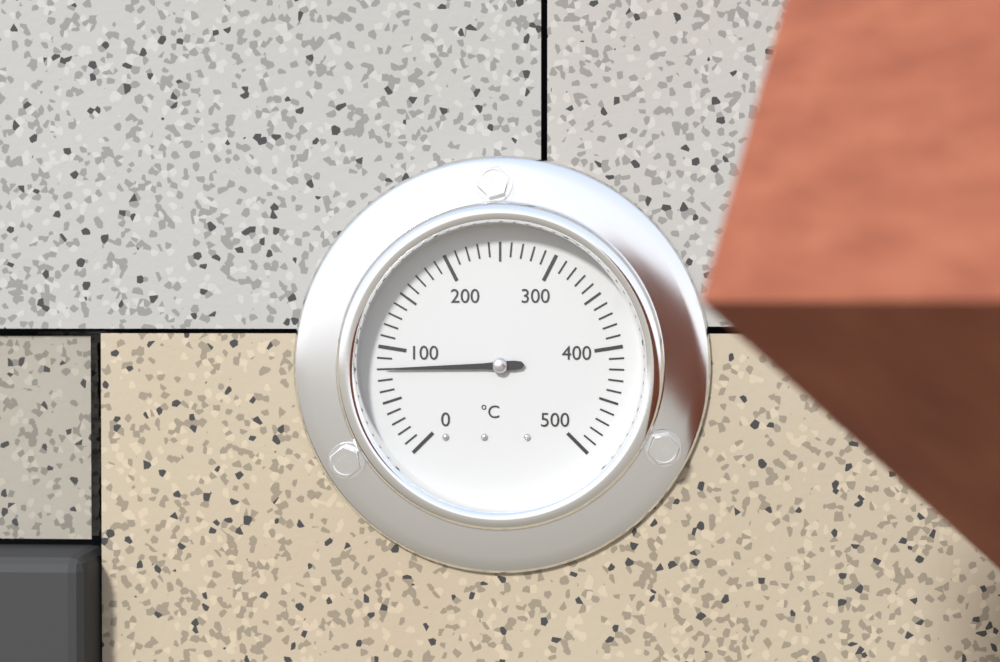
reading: 80 °C
